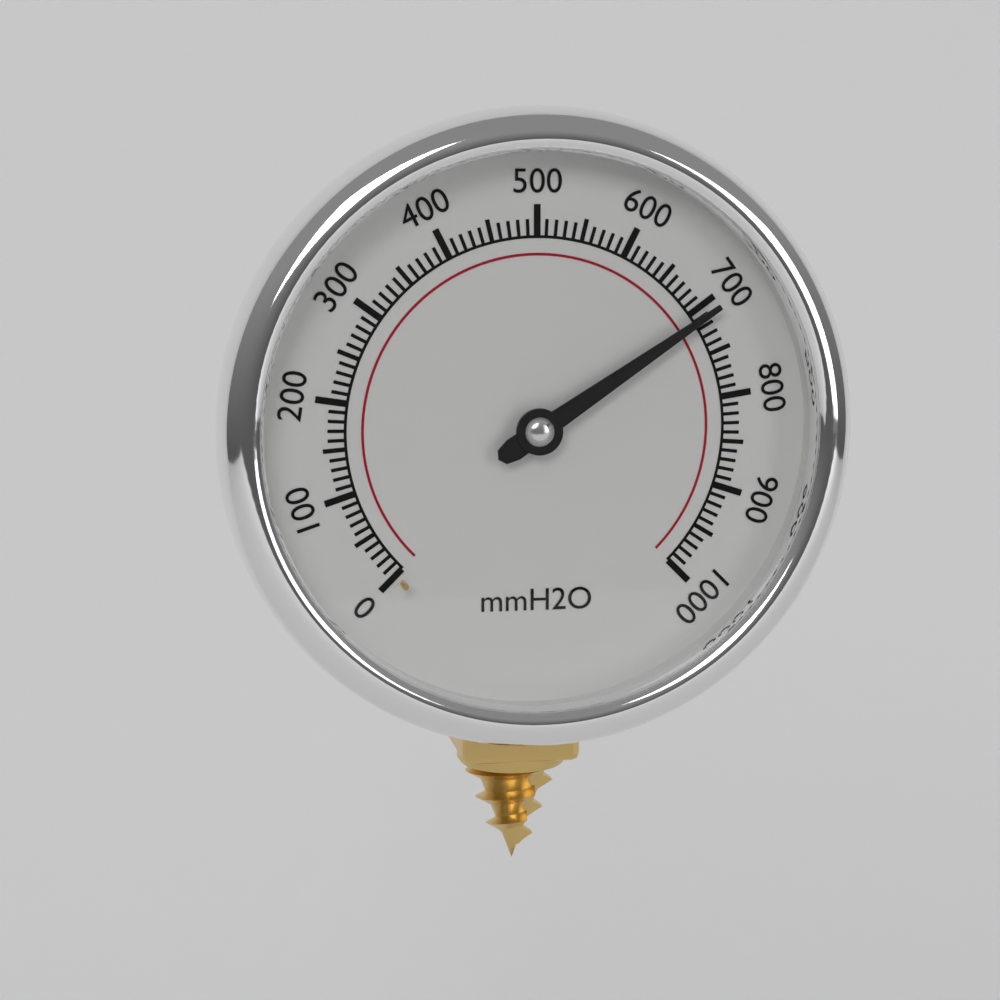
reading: 710 mmH2O
